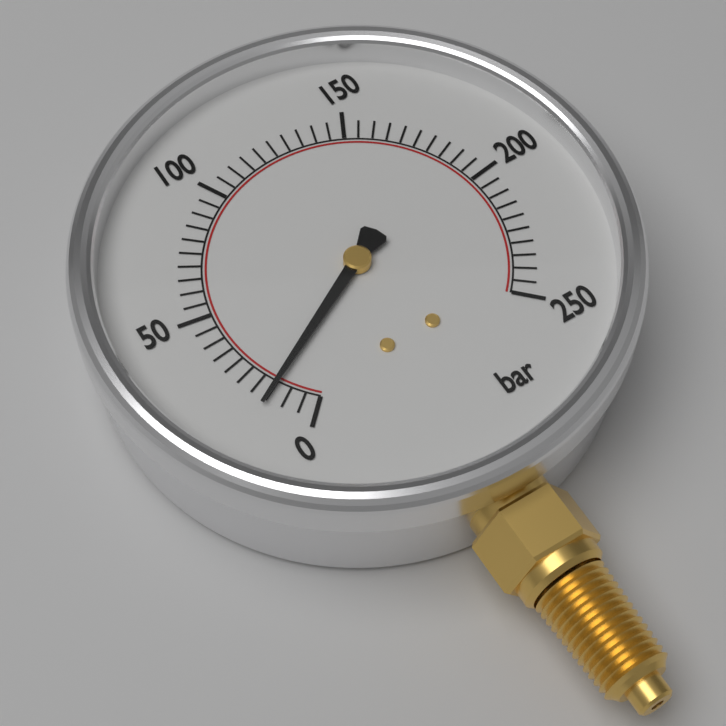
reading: 15 bar
